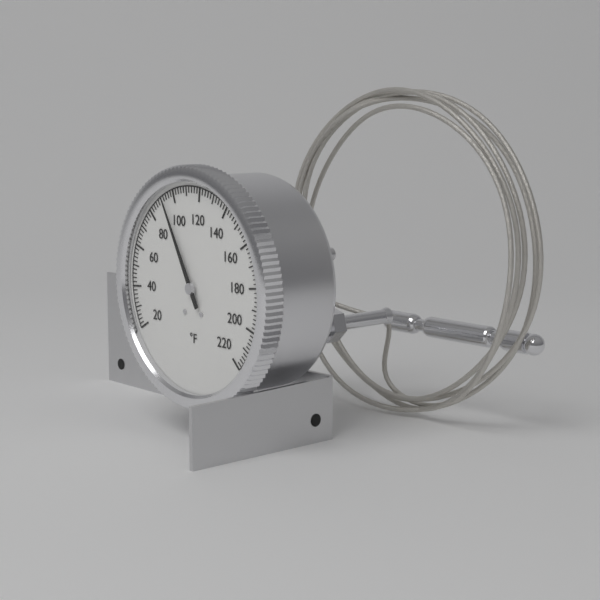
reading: 92 °F
